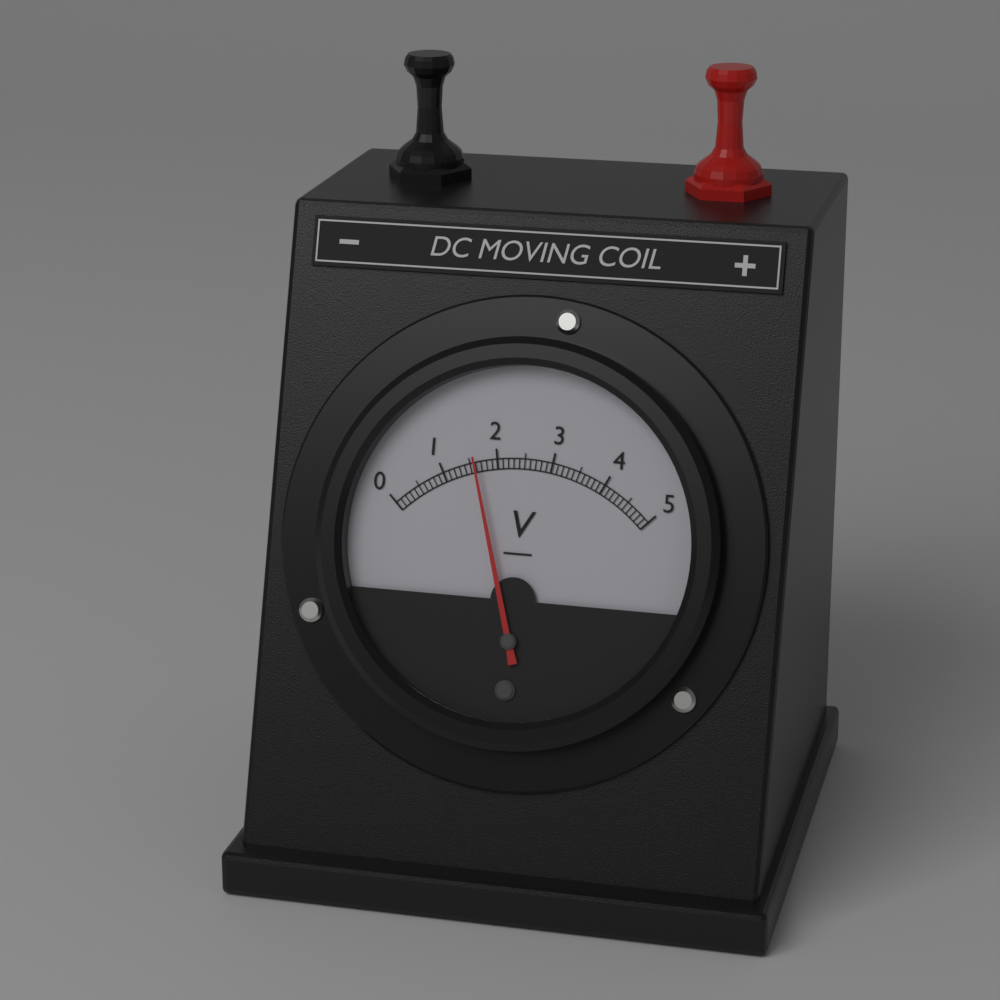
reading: 1.6 V
